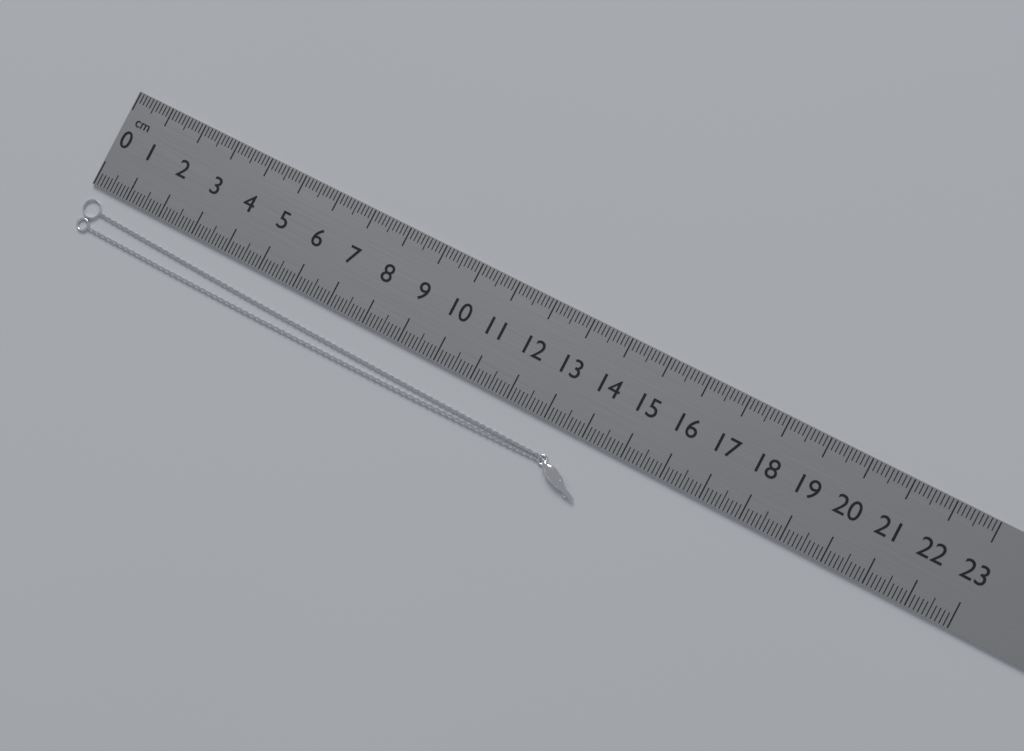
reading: 14.5 cm
